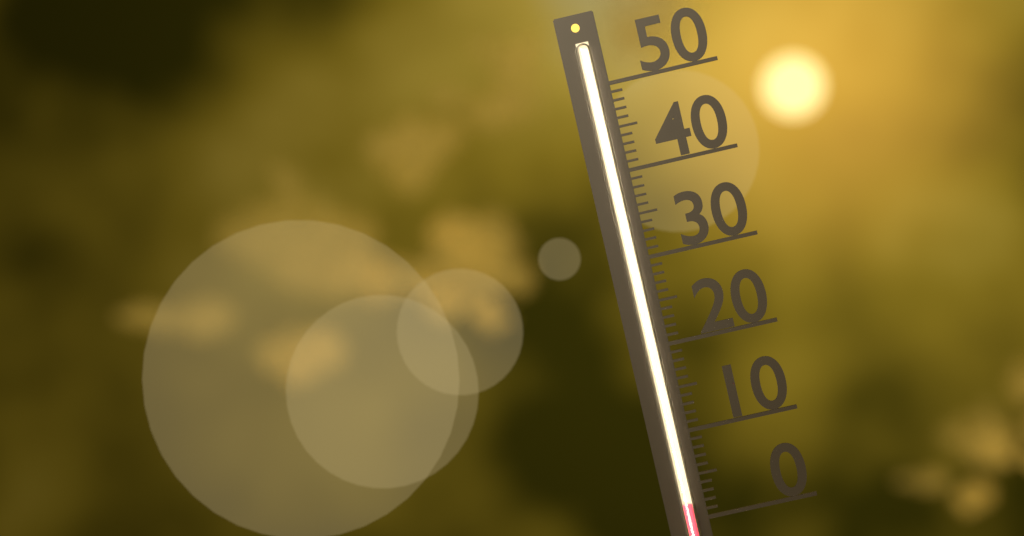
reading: 2 (no unit)
